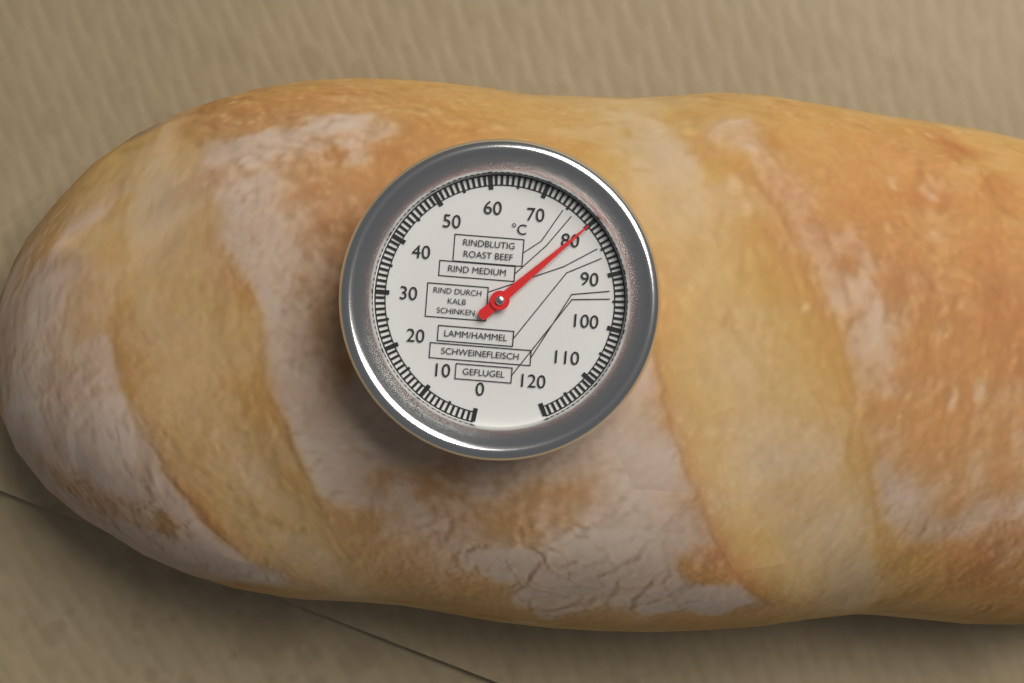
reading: 80 °C
